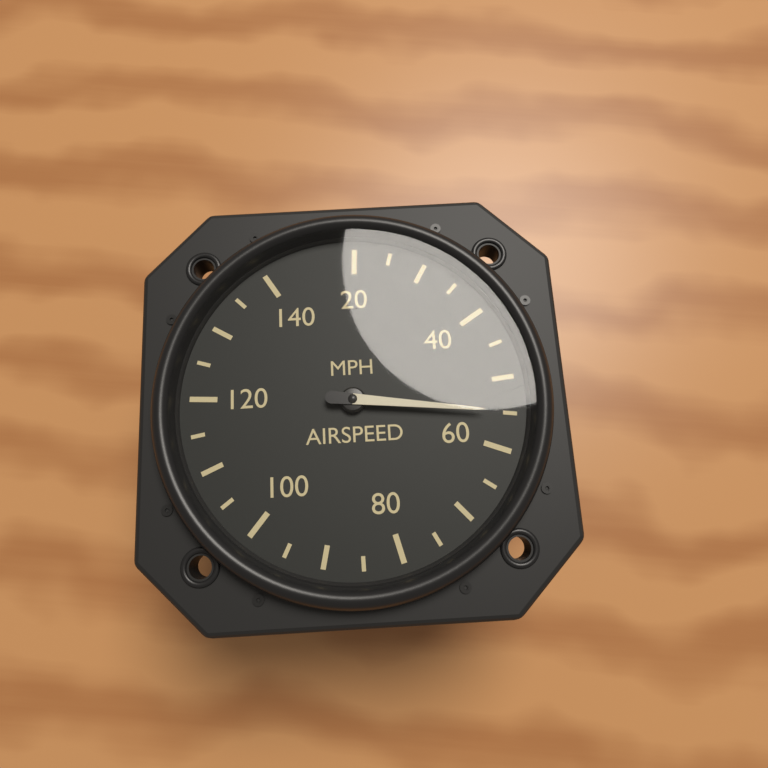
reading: 55 MPH
